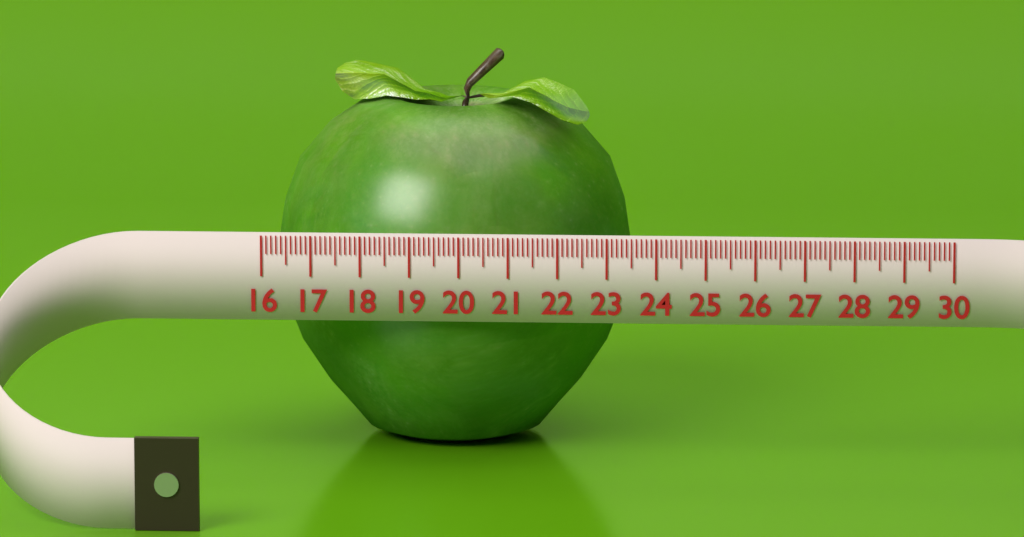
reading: 23.4 (no unit)
